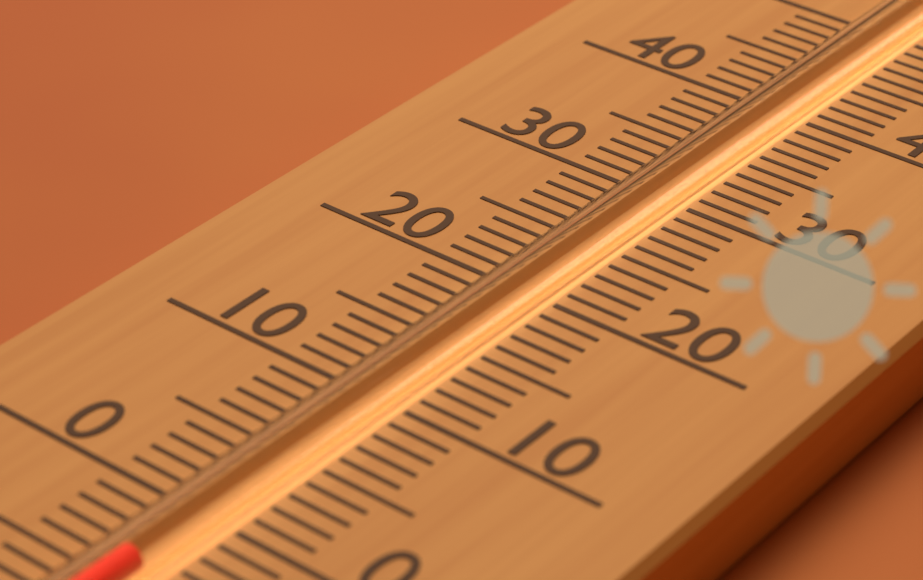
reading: -4 (no unit)
